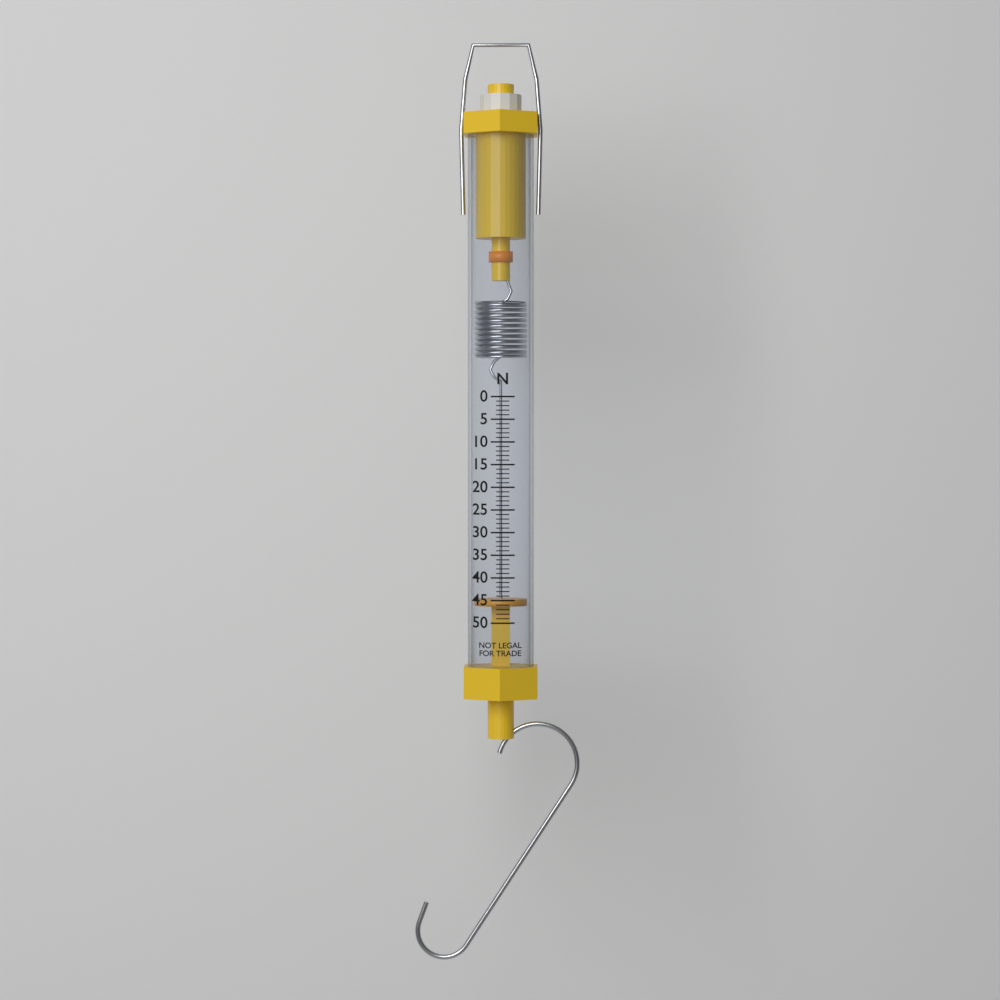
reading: 45 N
